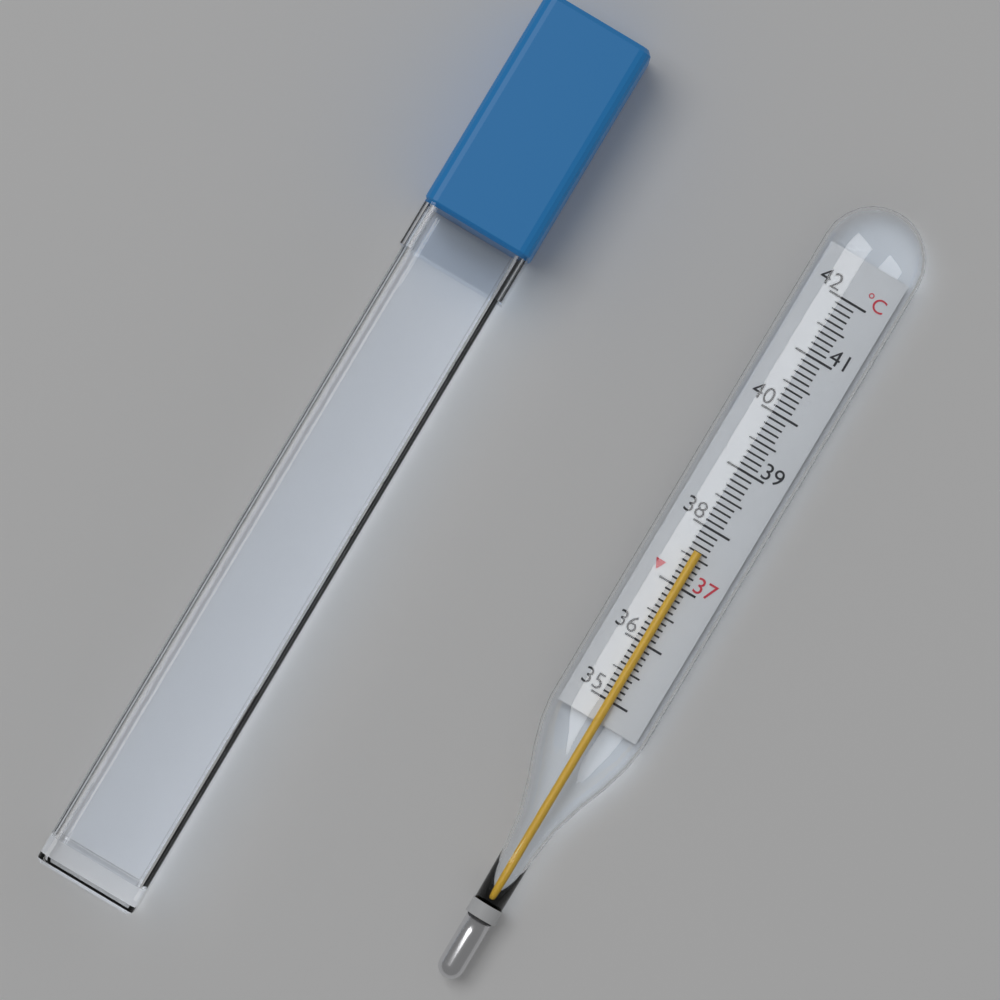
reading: 37.6 °C
